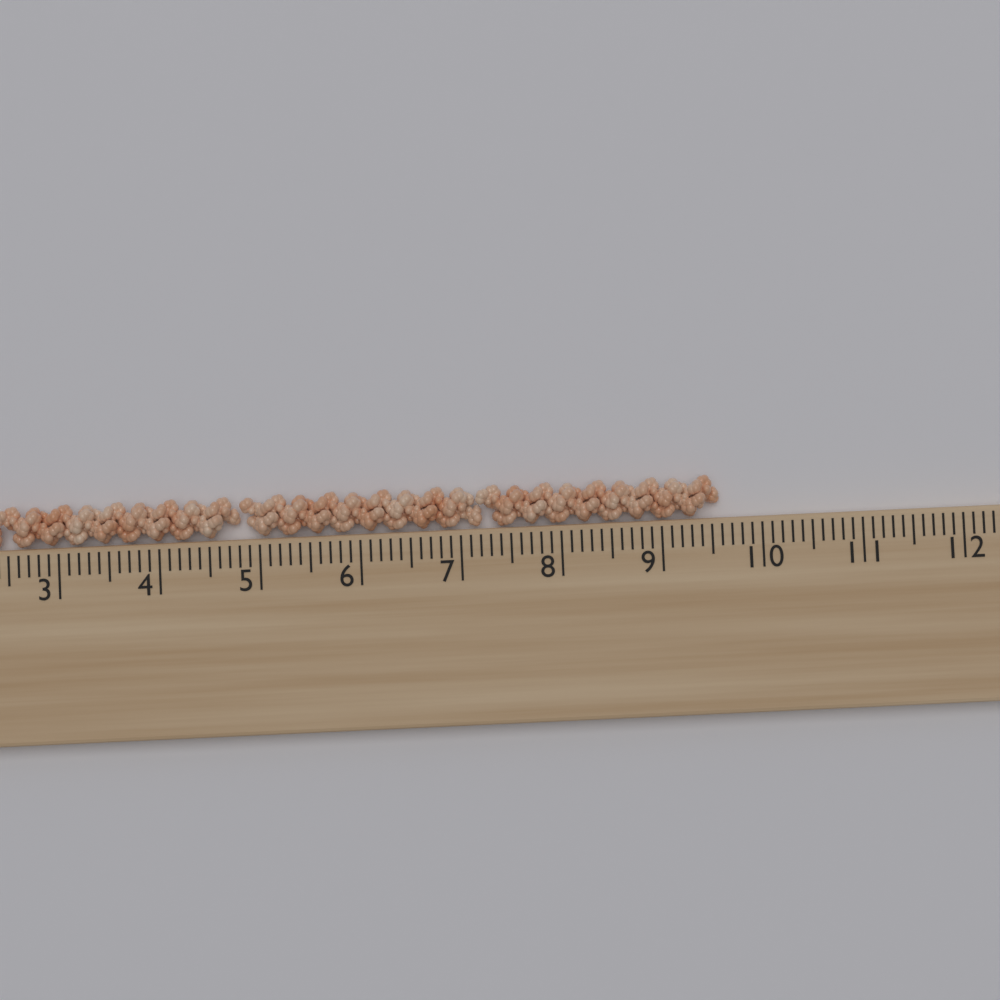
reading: 9.6 cm
